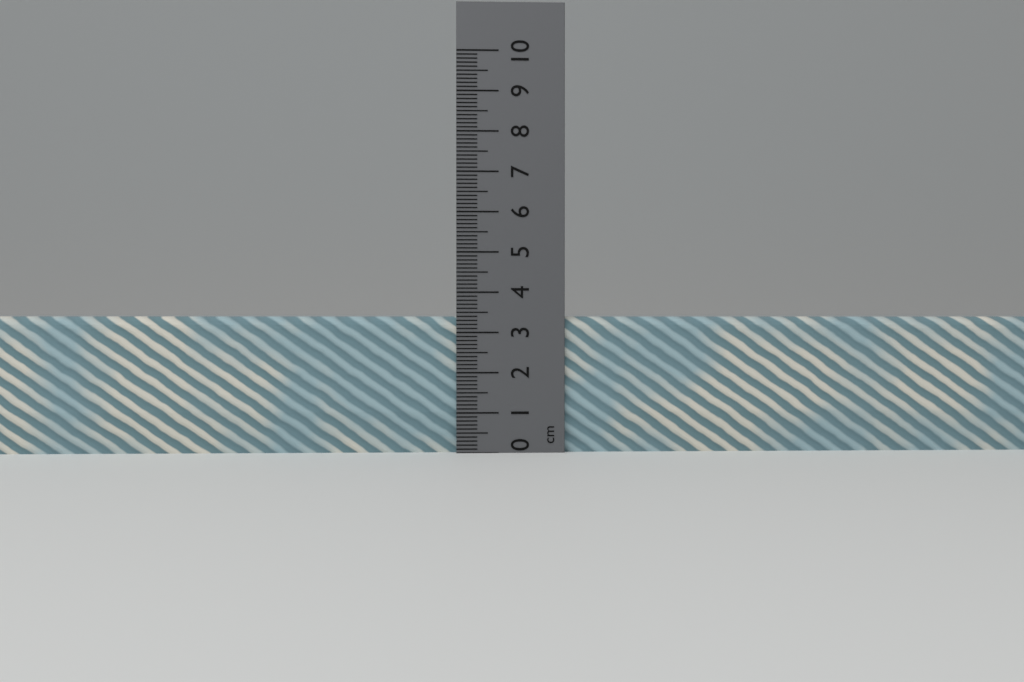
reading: 3.4 cm
